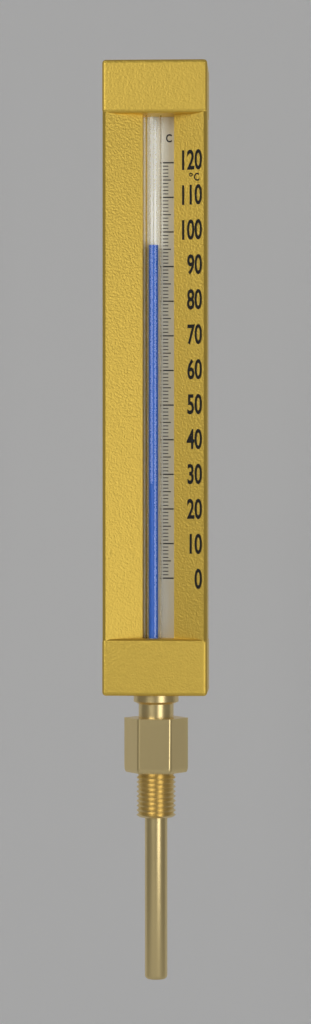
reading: 96 °C
